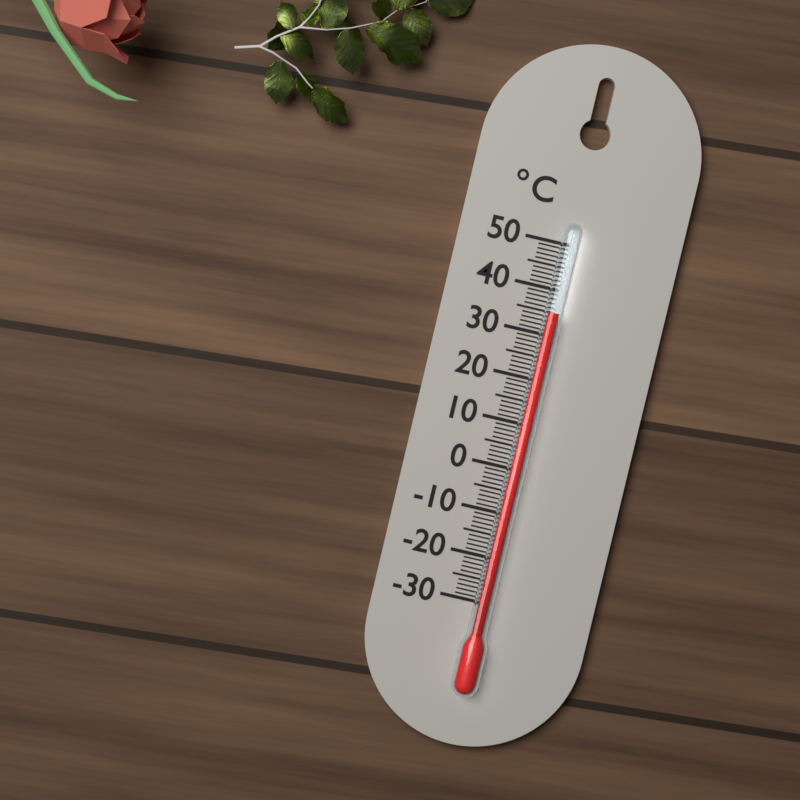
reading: 35 °C
